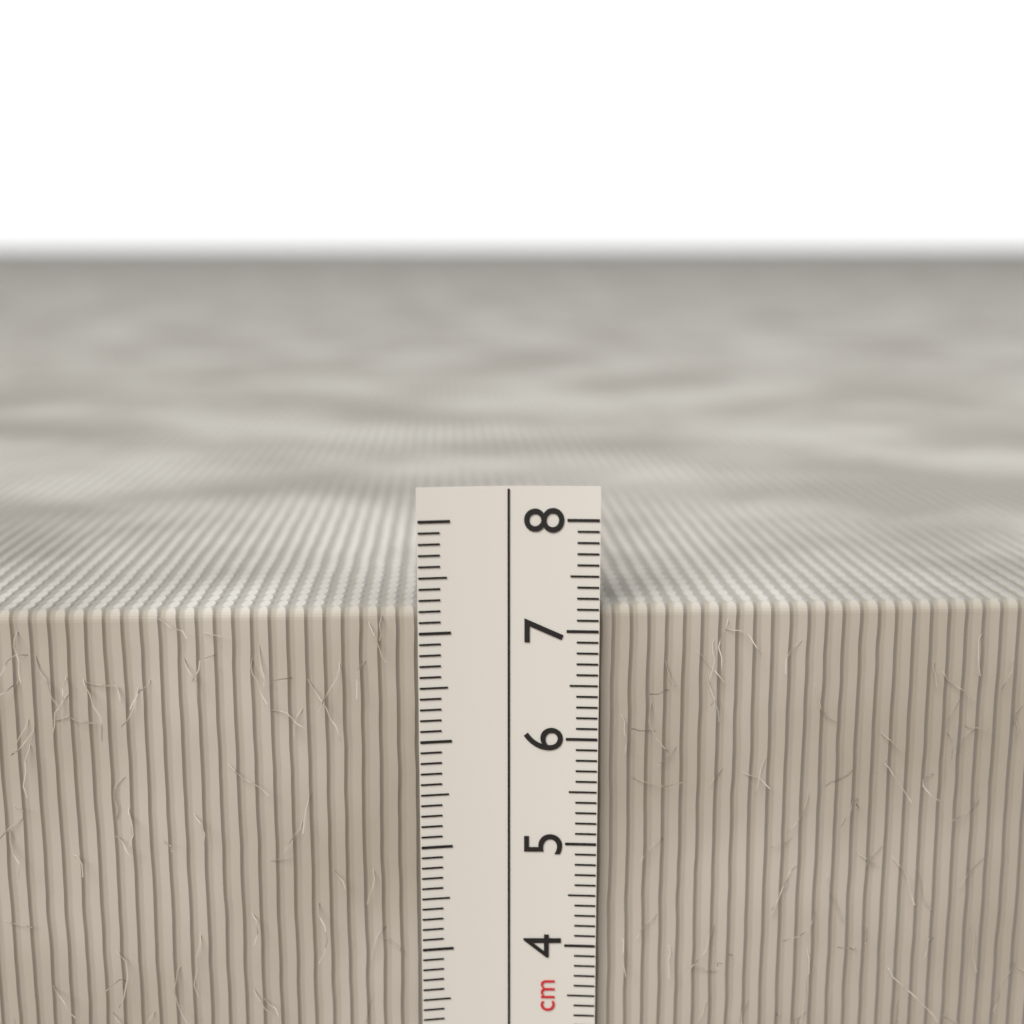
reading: 7.2 cm
